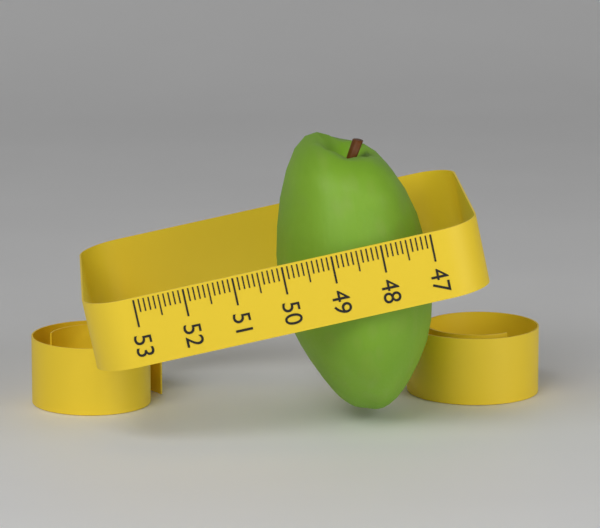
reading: 50.1 (no unit)
